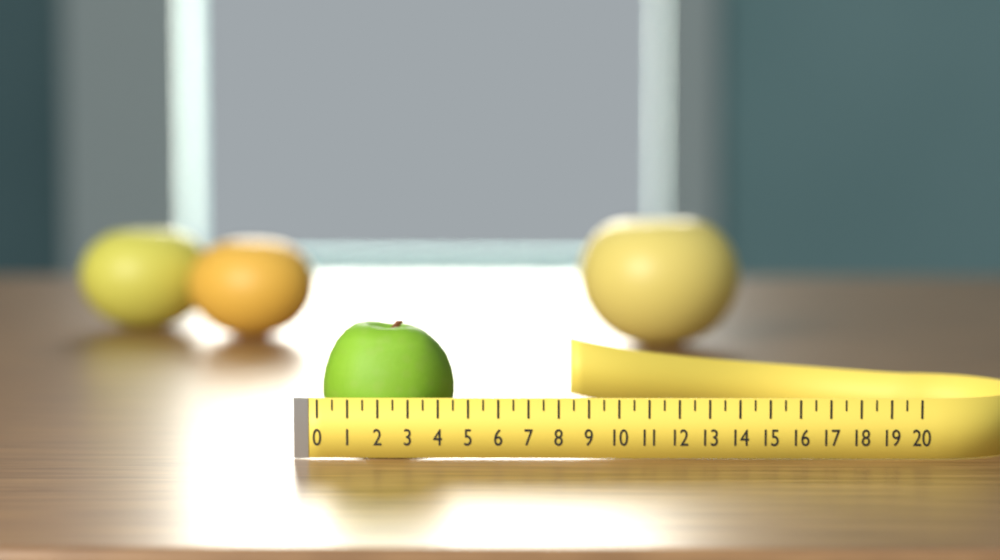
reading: 4.5 (no unit)
